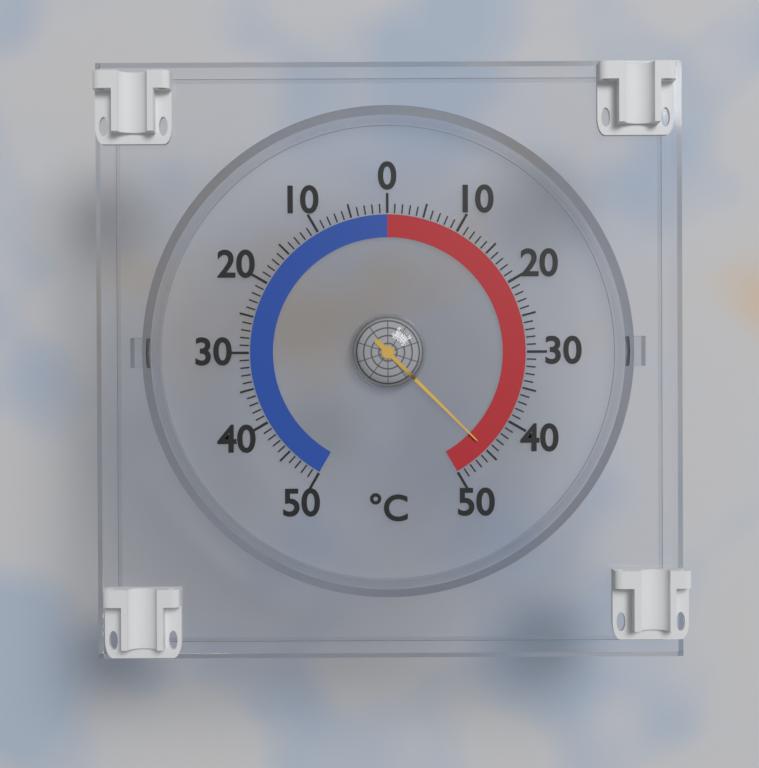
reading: 45 °C
